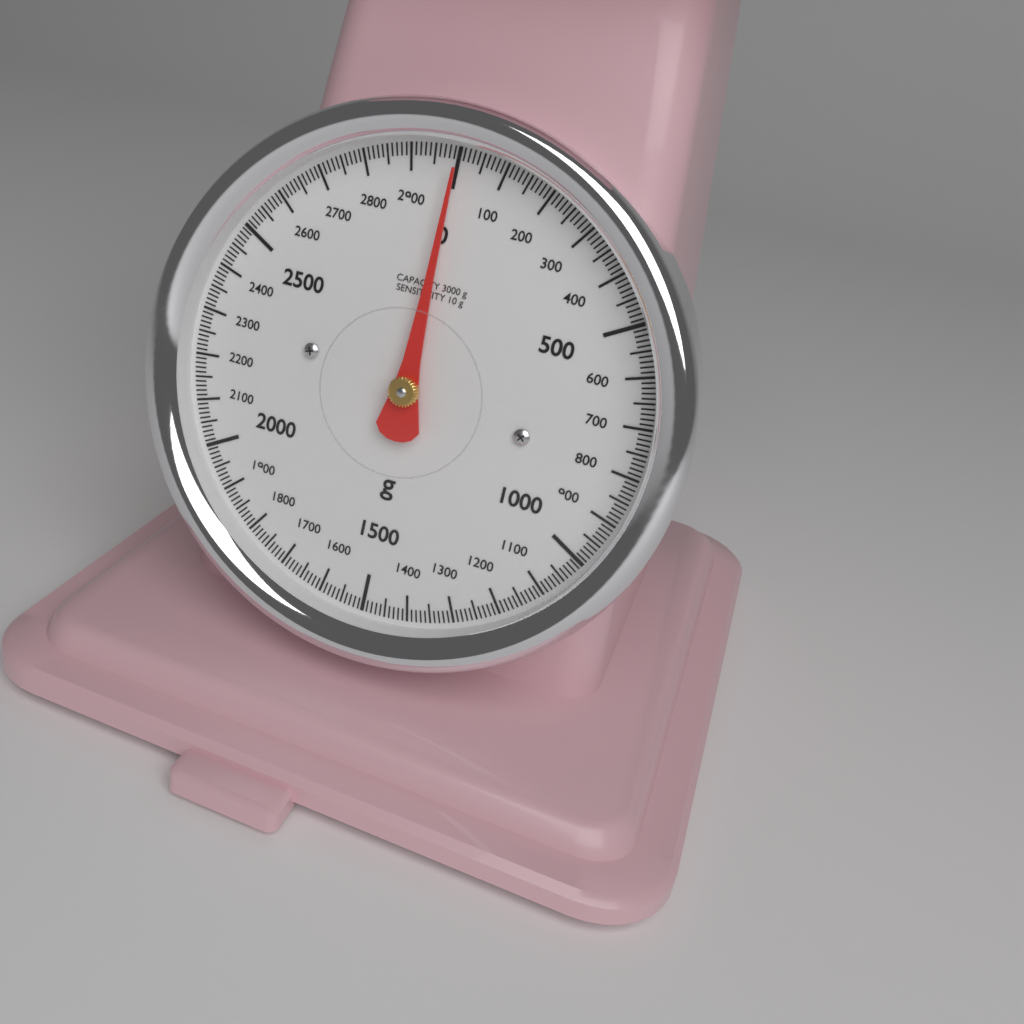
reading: 0 g
